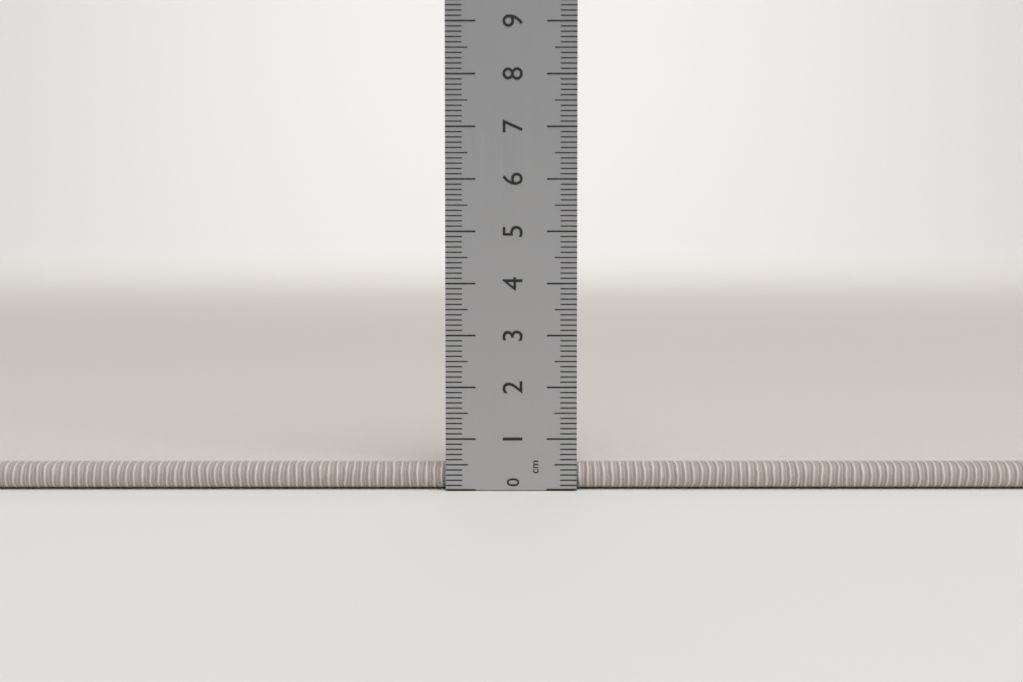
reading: 0.5 cm
